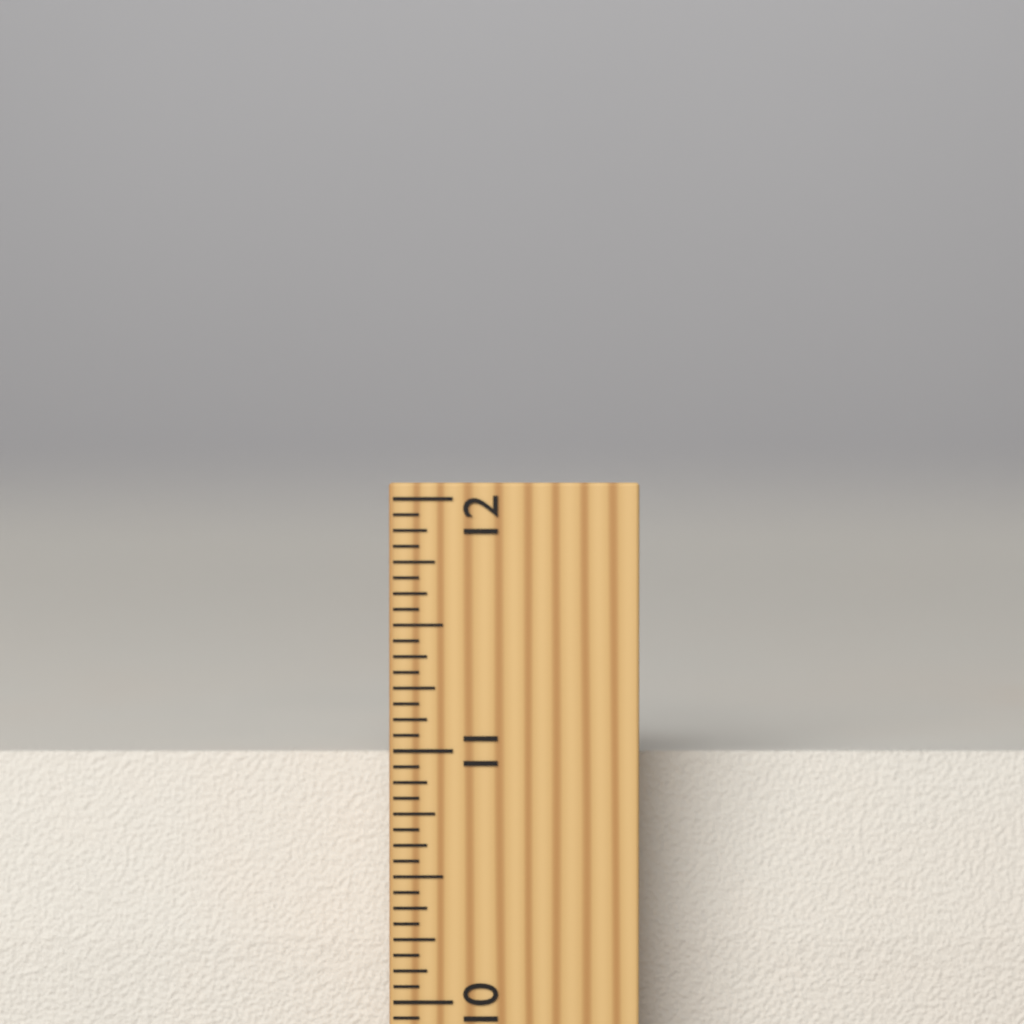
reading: 10.9375 inch
